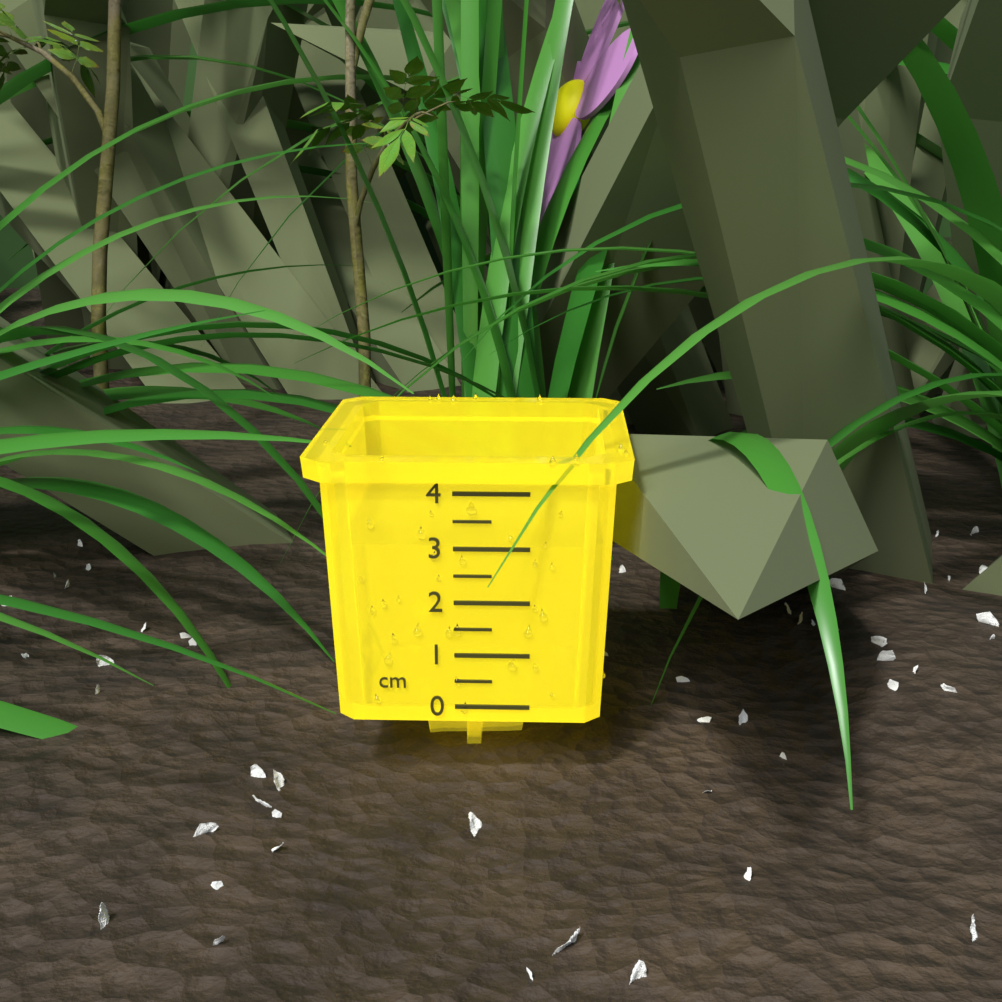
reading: 3.0 cm
